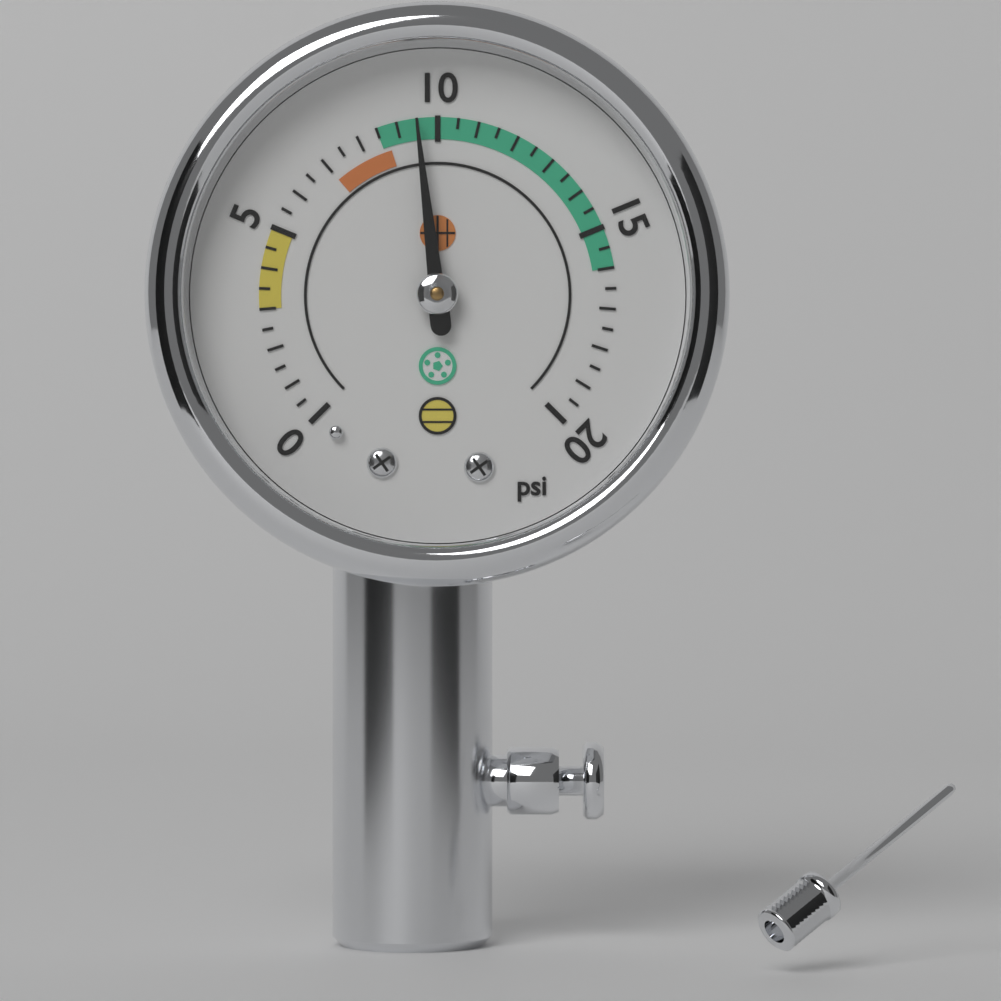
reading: 9.5 psi
